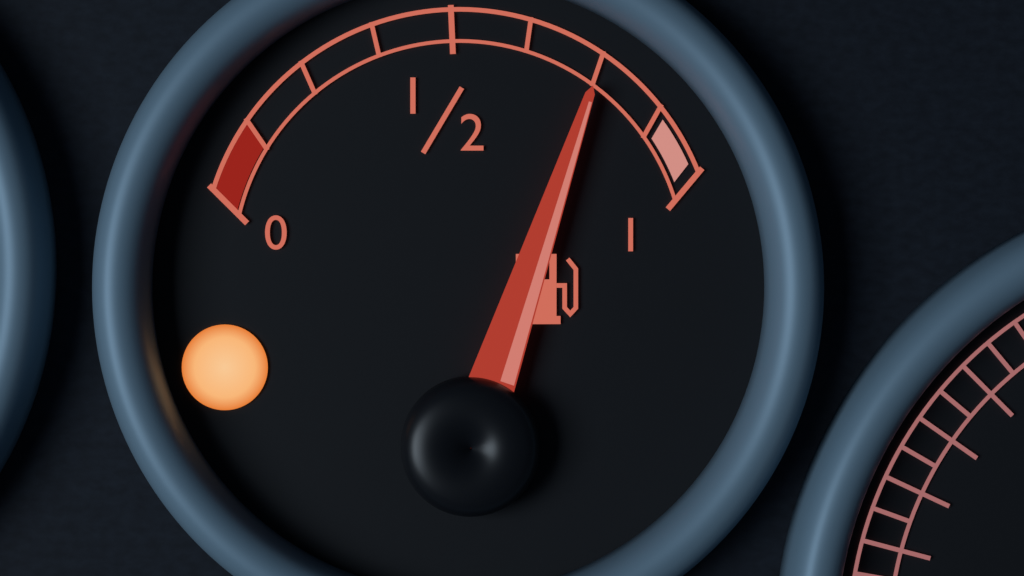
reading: 0.750 (no unit)
